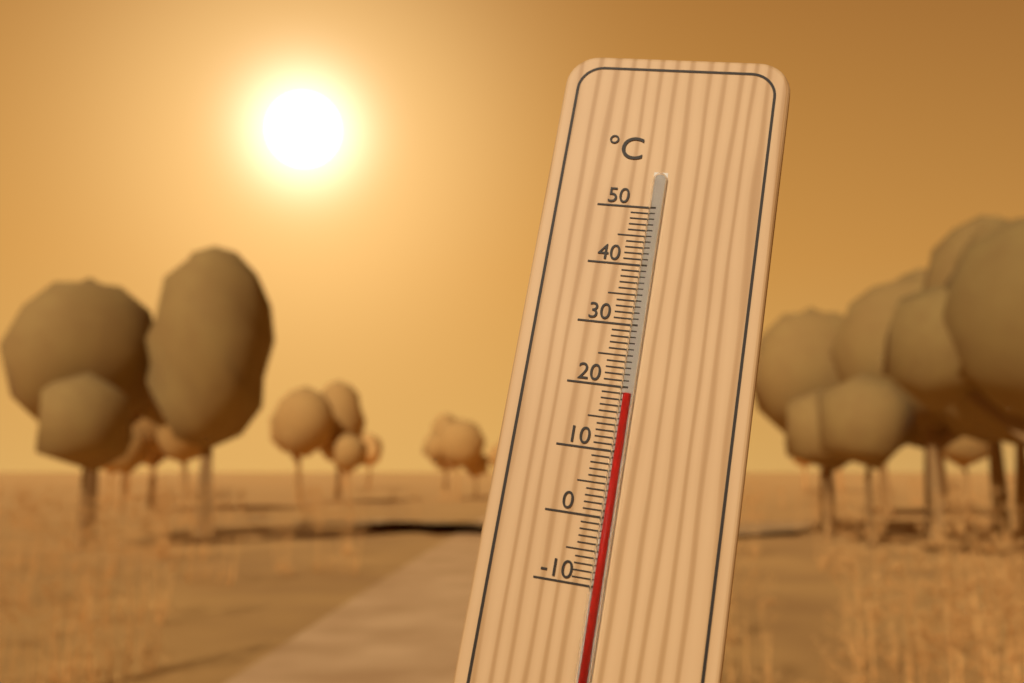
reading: 19 °C
